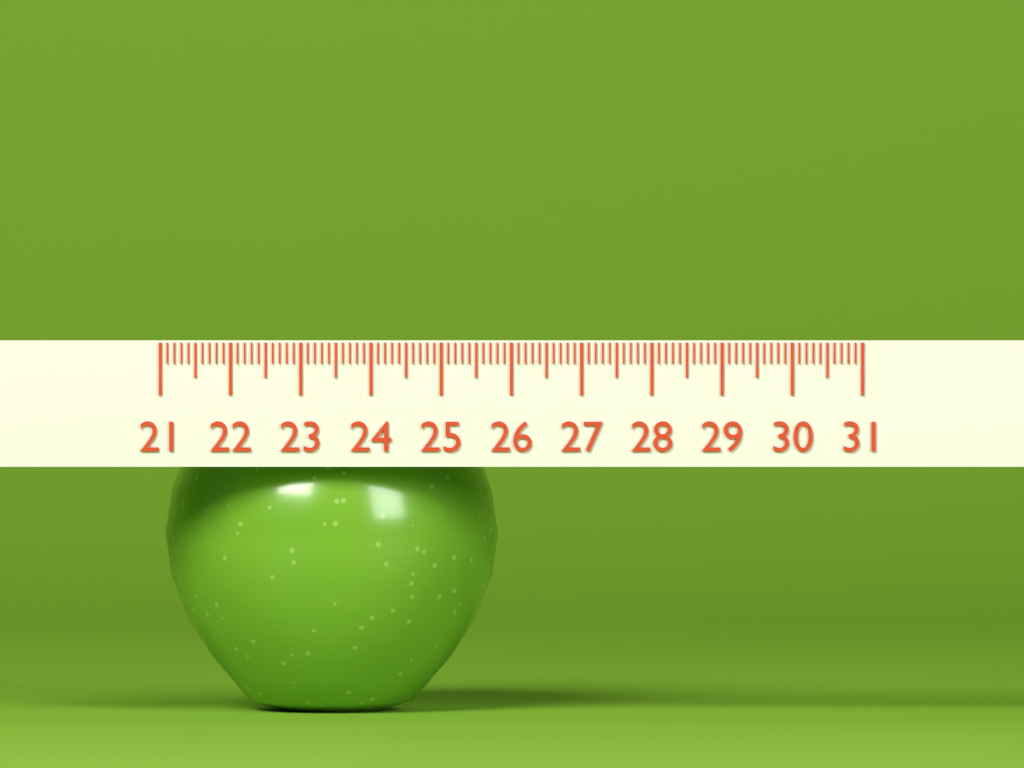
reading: 25.8 (no unit)
